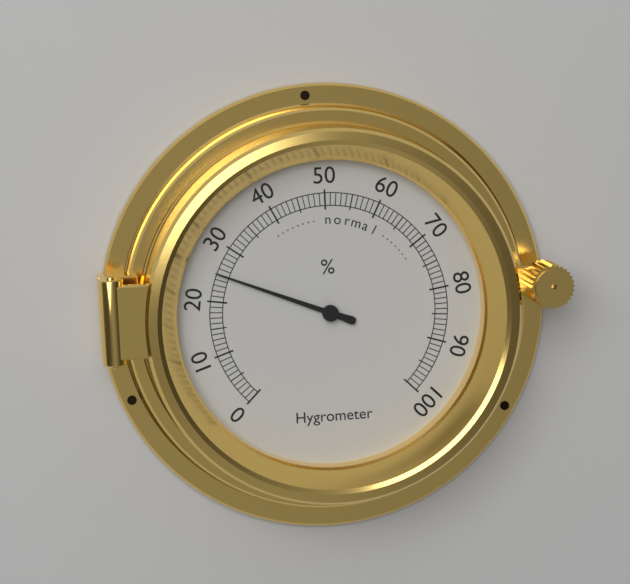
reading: 25 %
